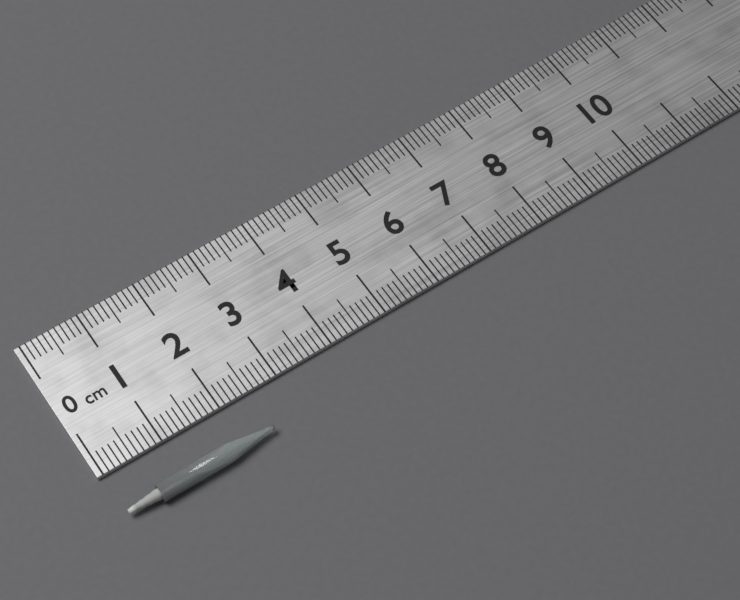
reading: 2.5 cm
